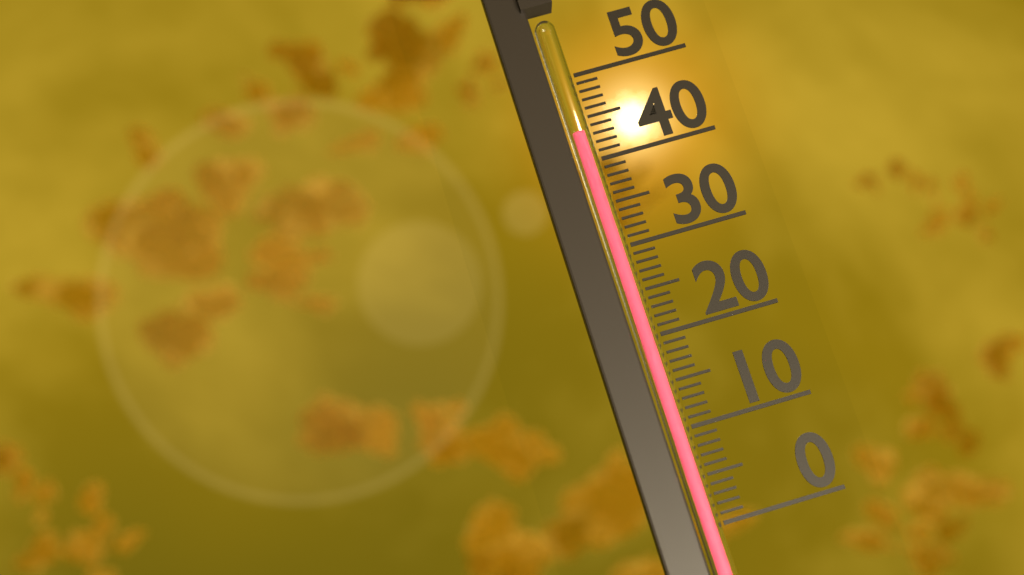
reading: 43 (no unit)
